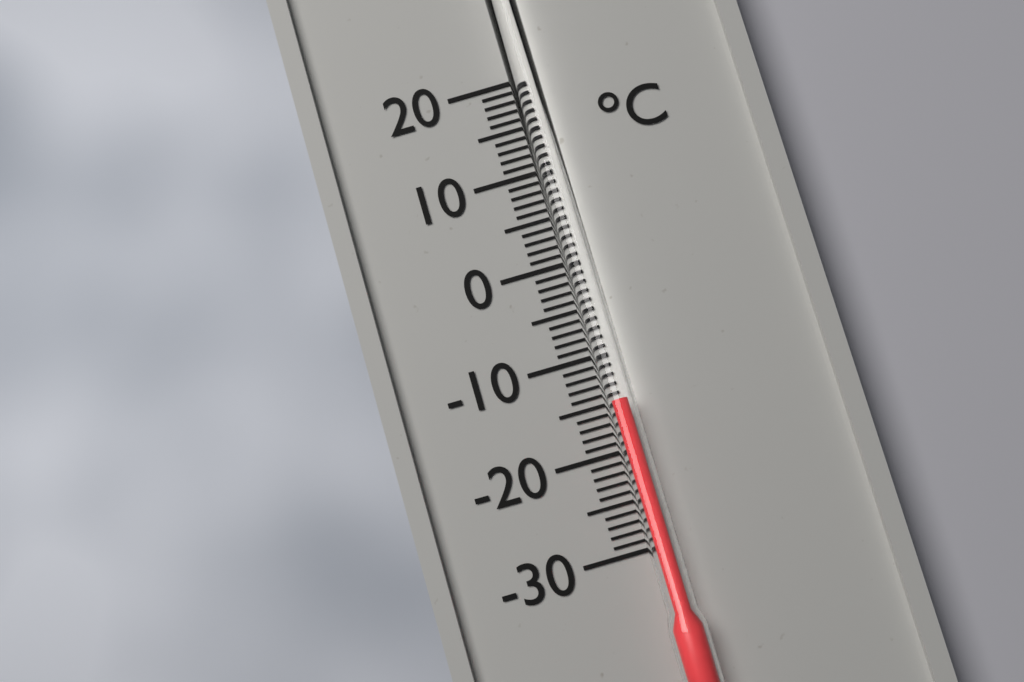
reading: -15 °C
